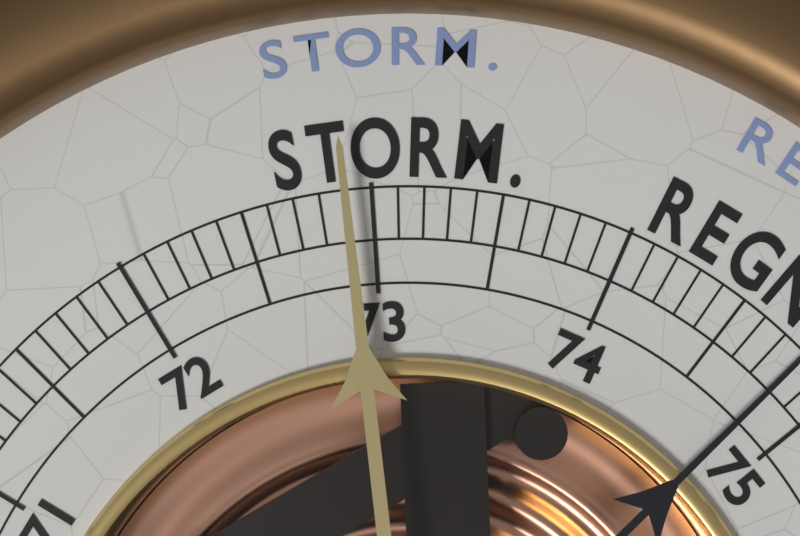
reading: 72.9 (no unit)
